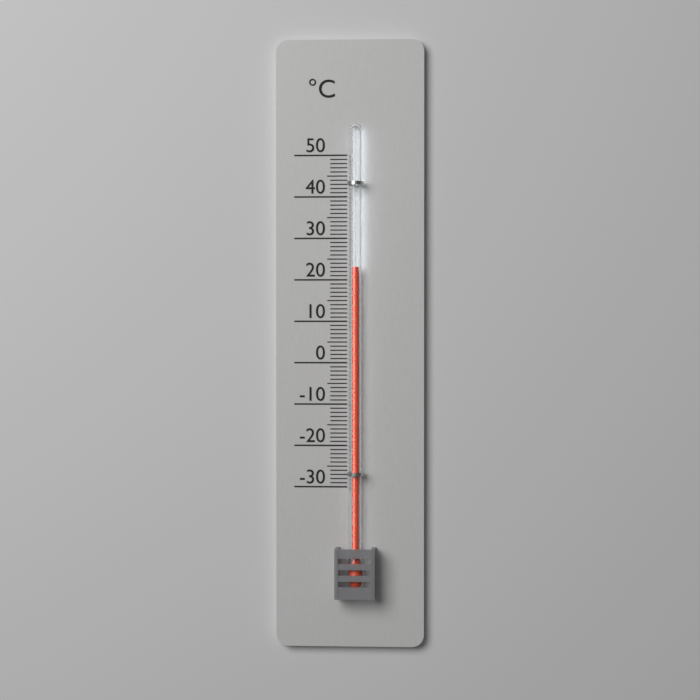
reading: 23 °C
